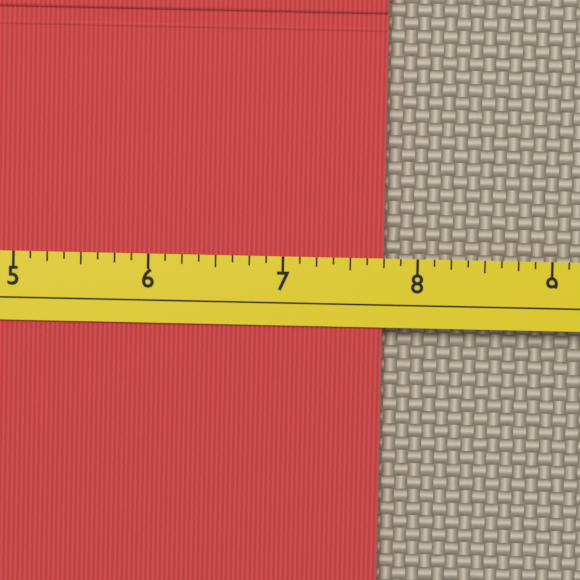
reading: 7.750 (no unit)
